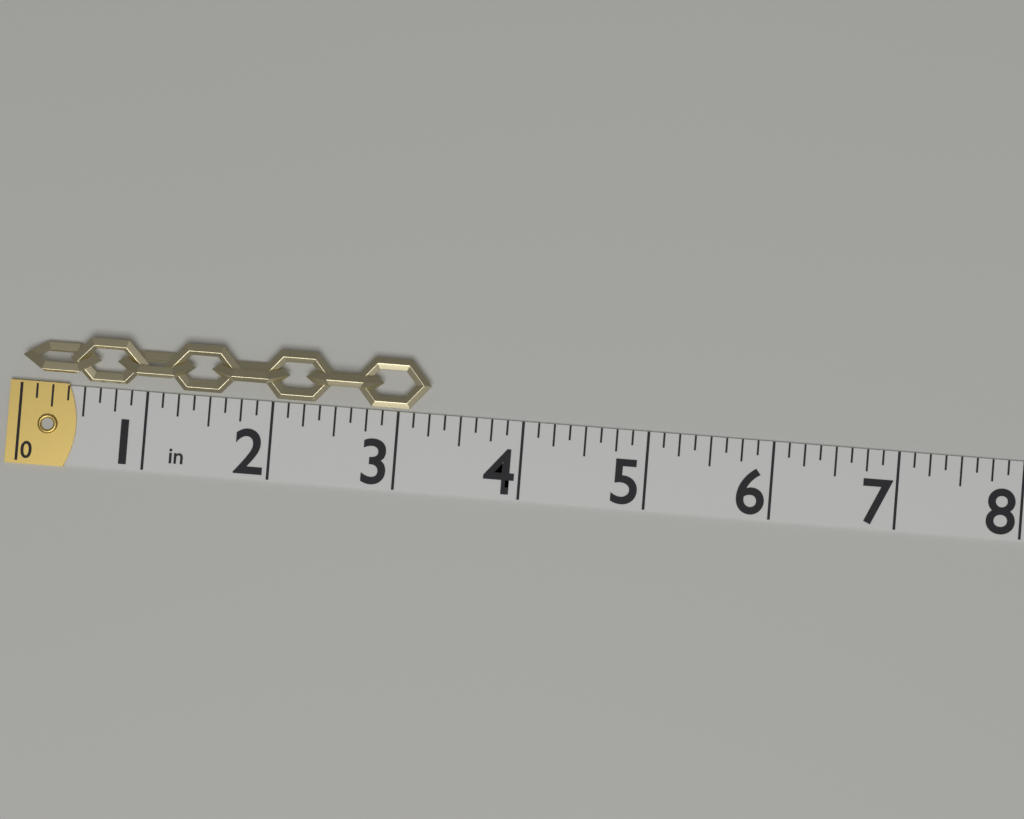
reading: 3.250 in
